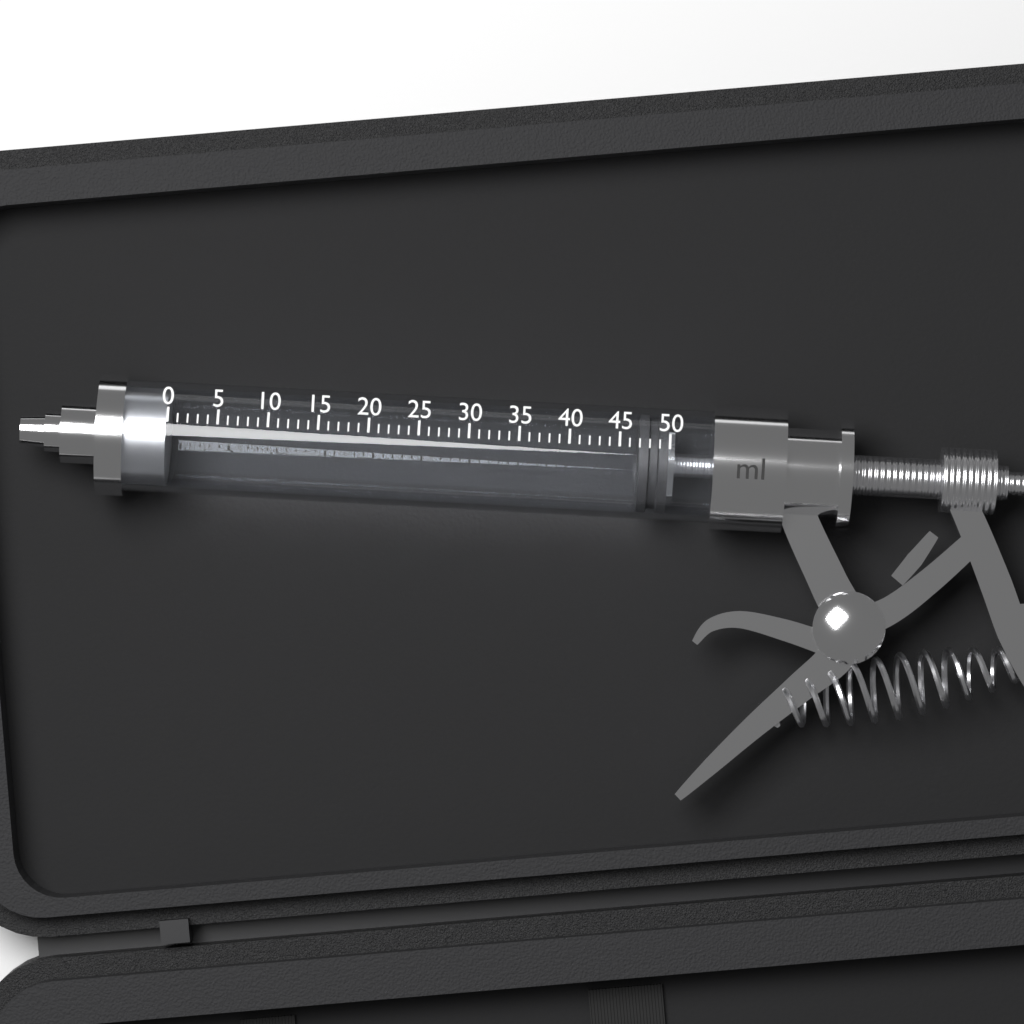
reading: 47 ml
